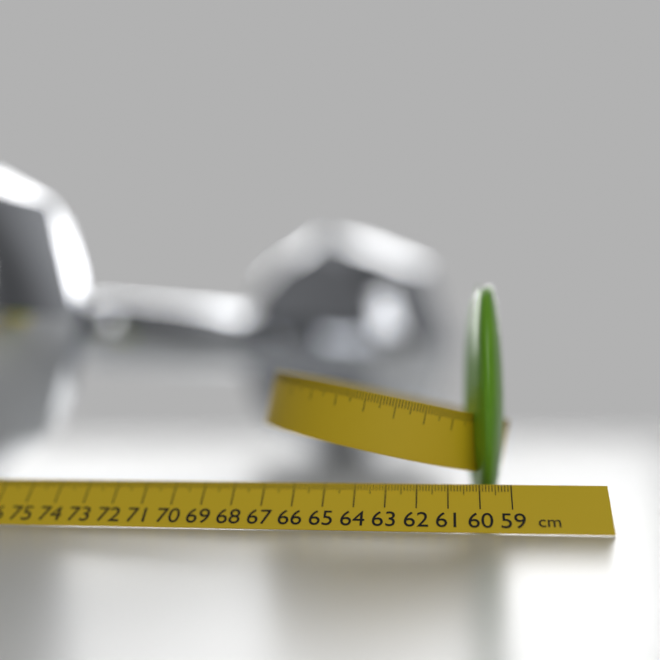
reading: 60.4 cm
